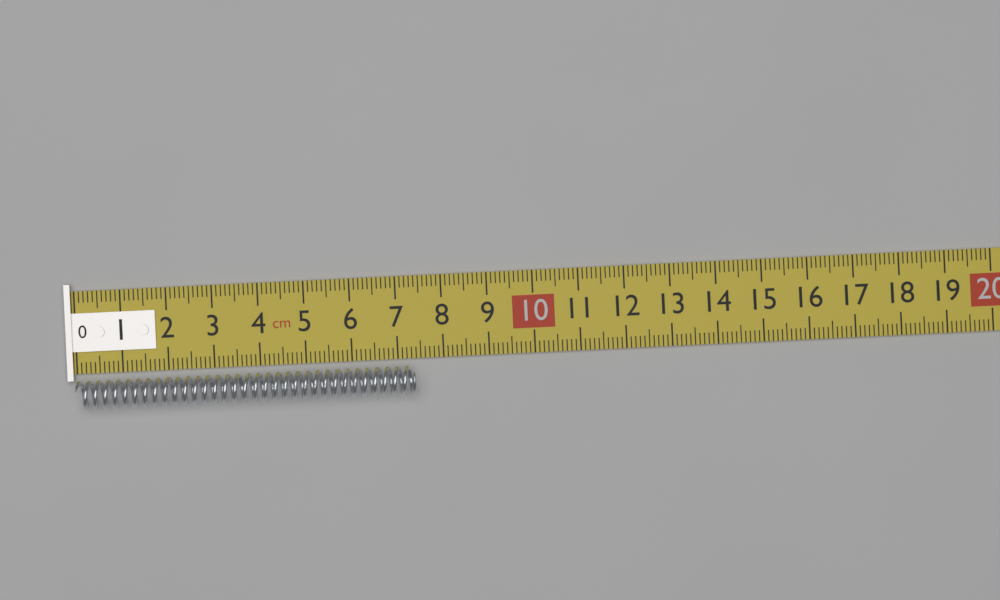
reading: 7.4 cm
